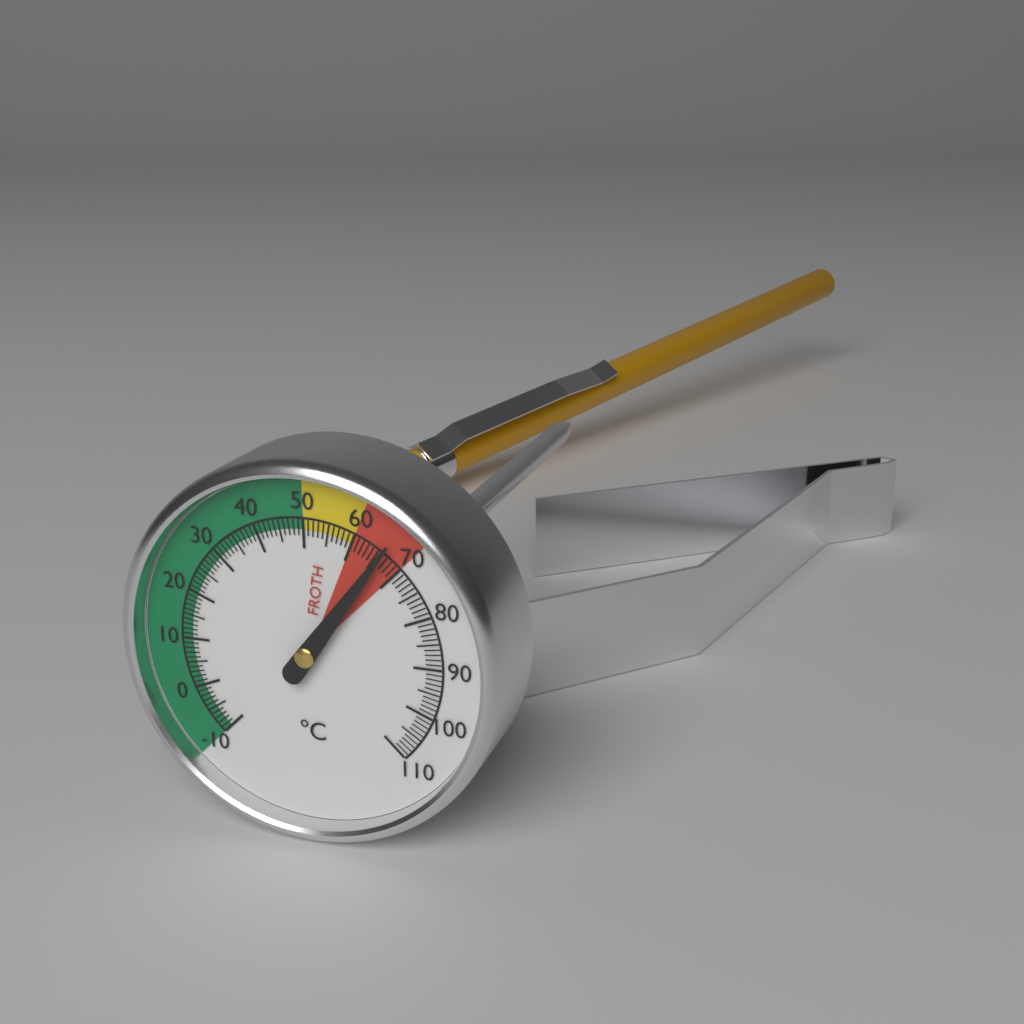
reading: 66 °C
